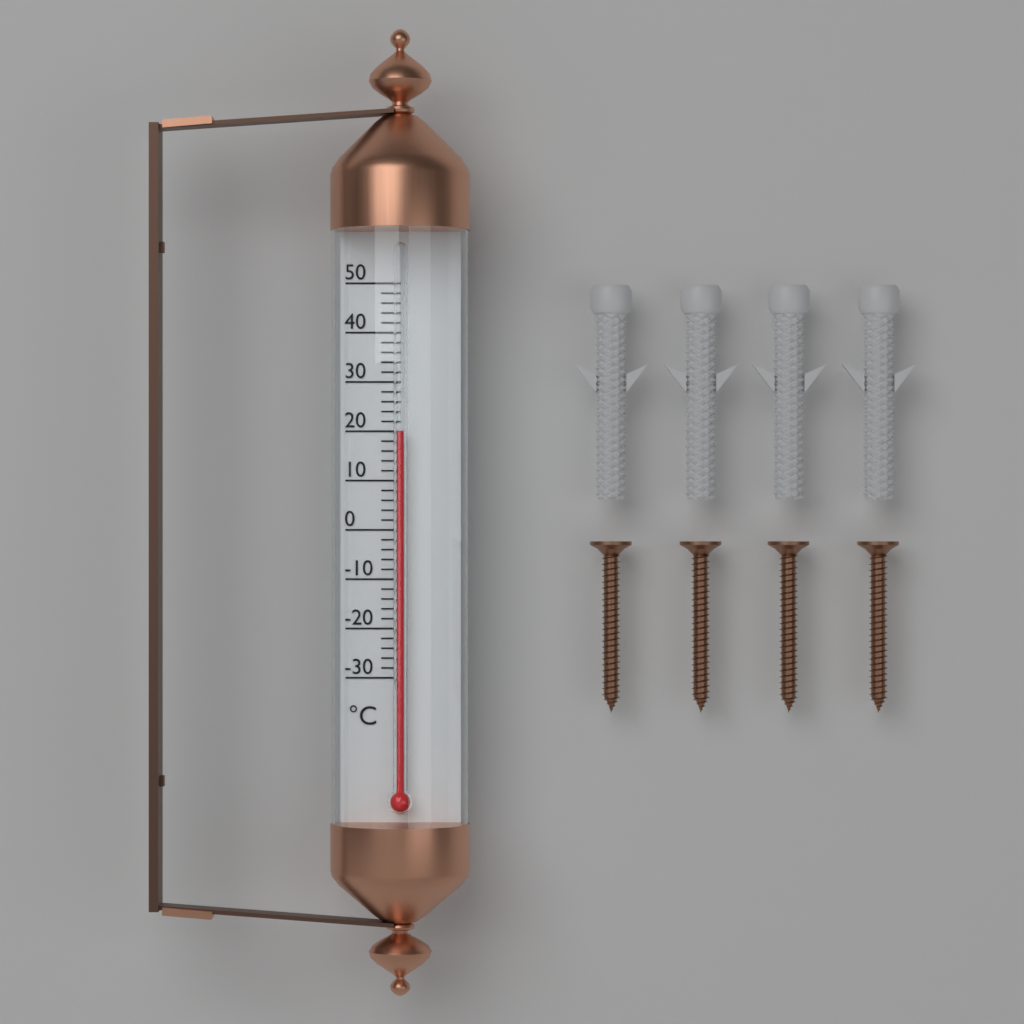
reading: 20 °C
